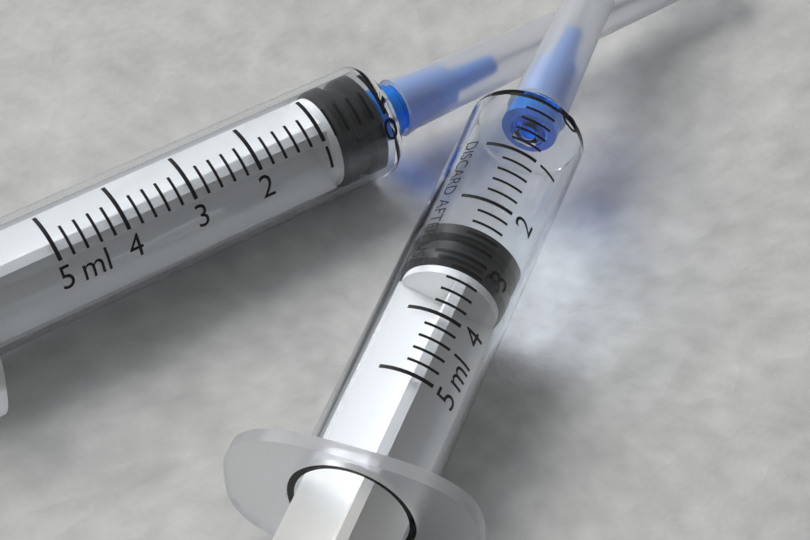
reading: 2.4 ml
